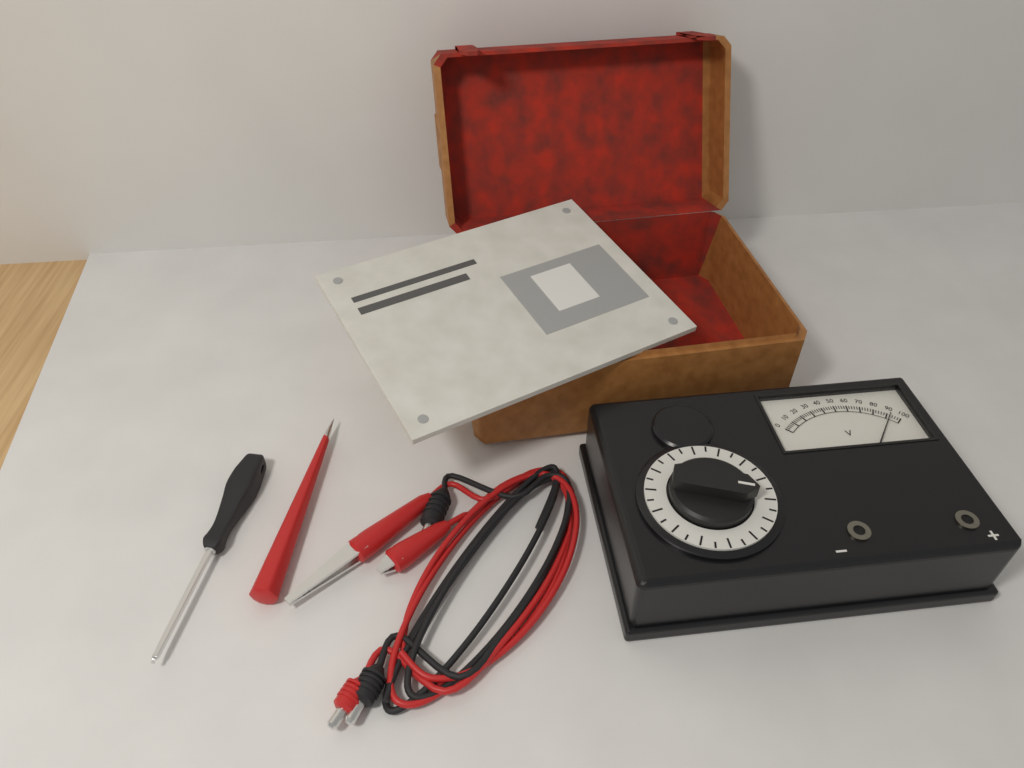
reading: 92 V
